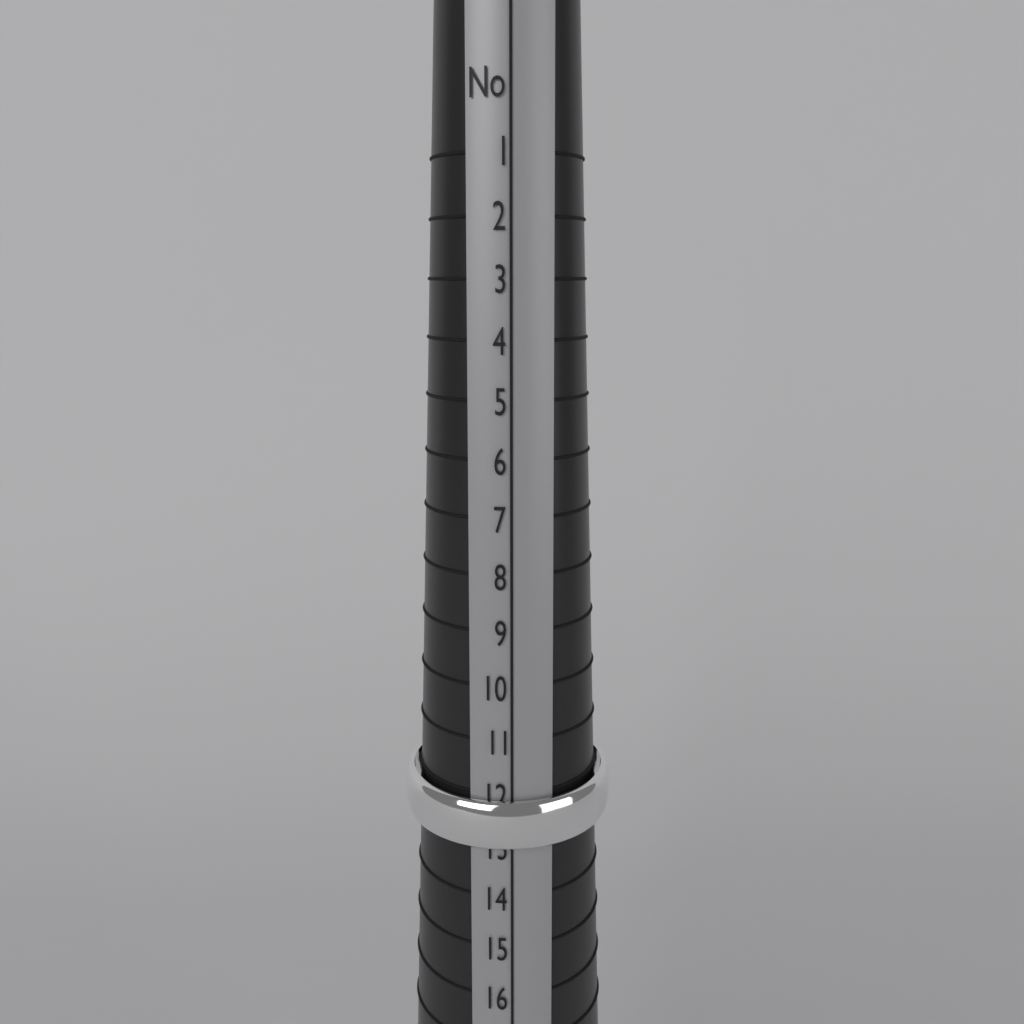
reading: 13 (no unit)
